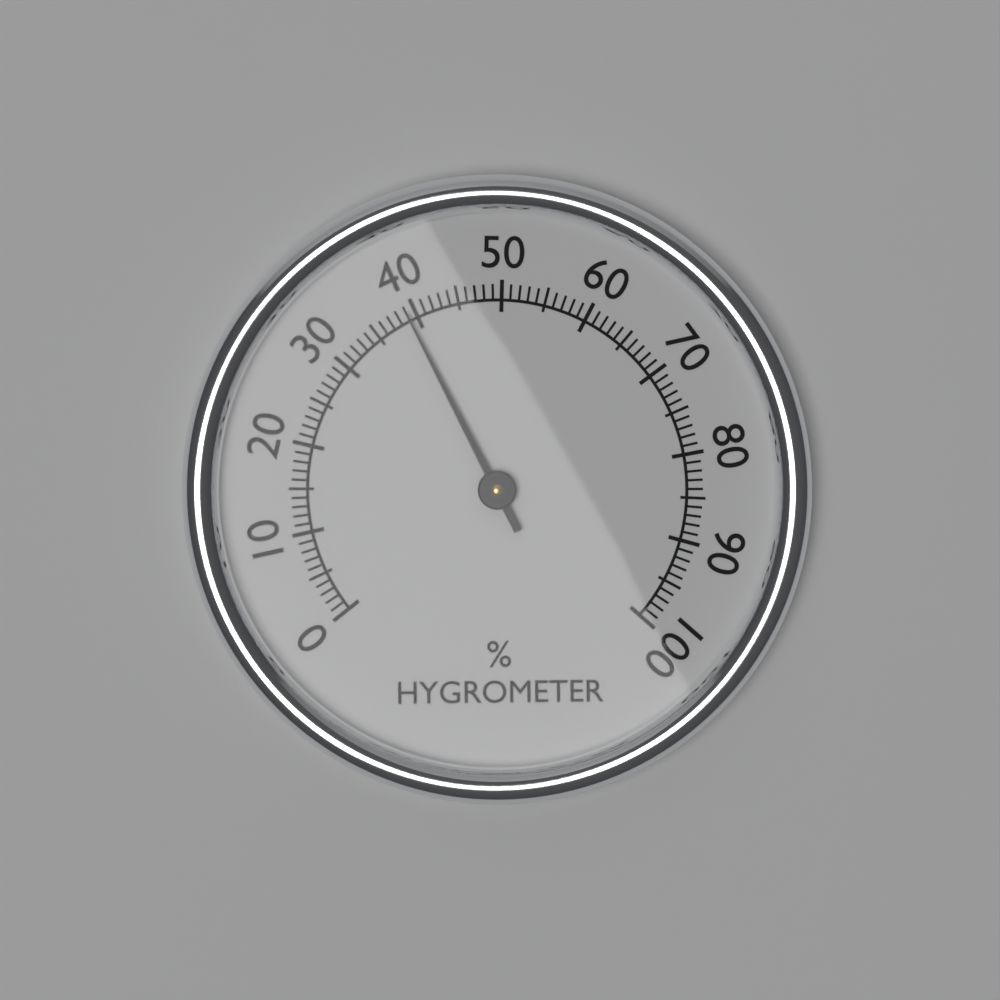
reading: 39 %
